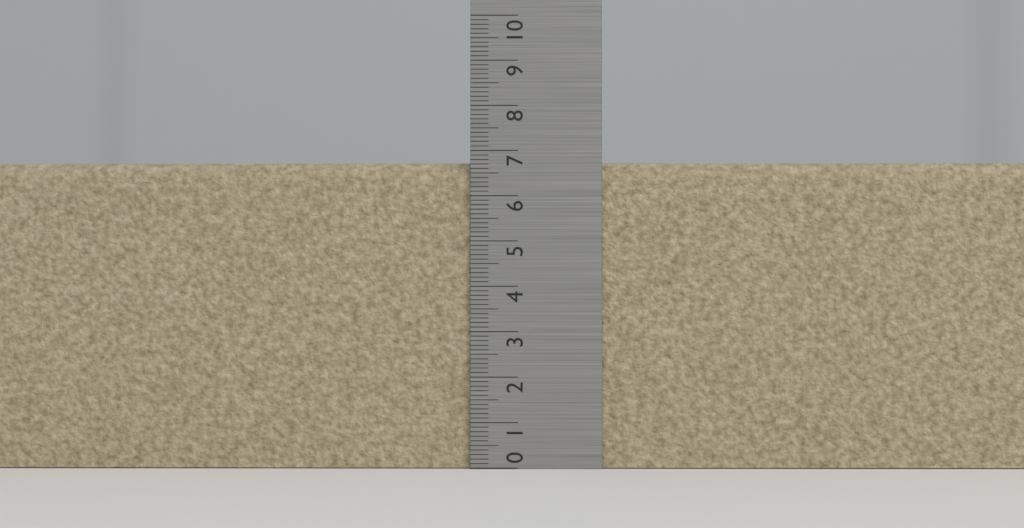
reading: 6.8 (no unit)
